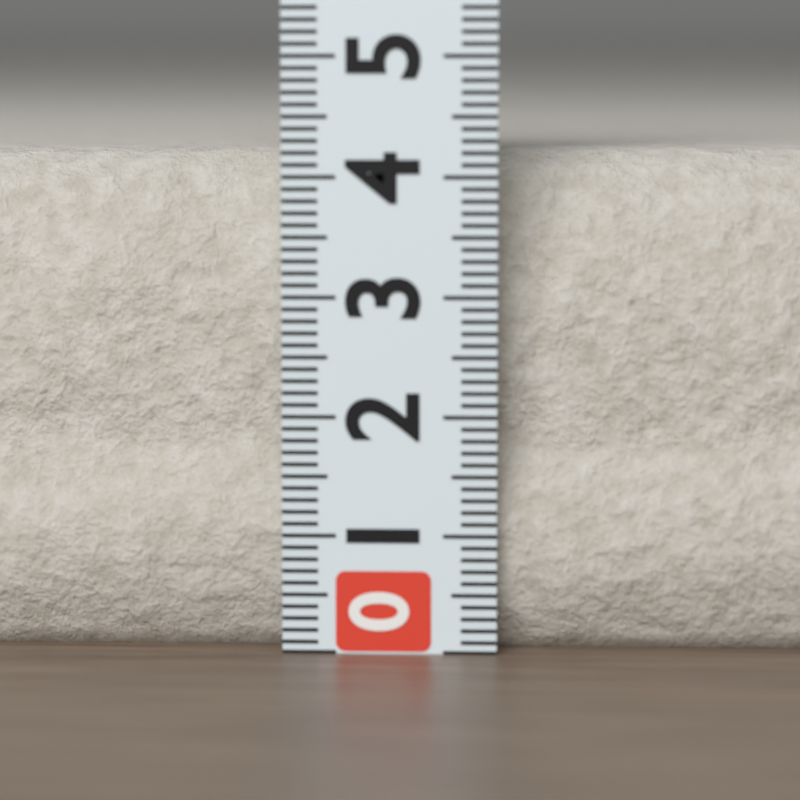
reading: 4.2 (no unit)
